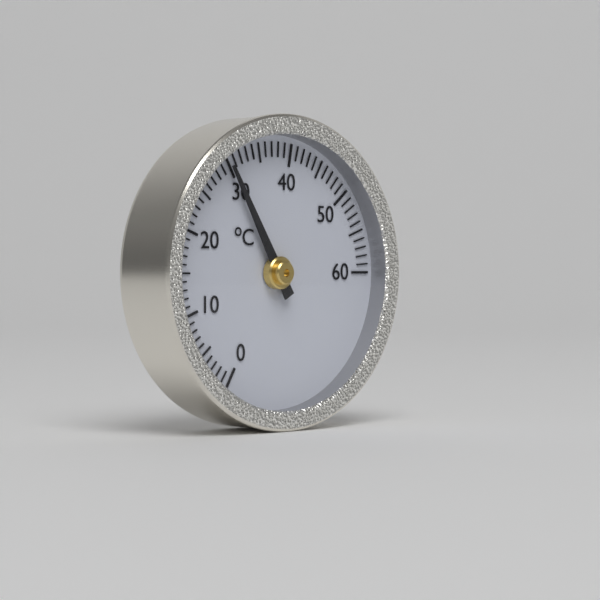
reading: 30 °C
